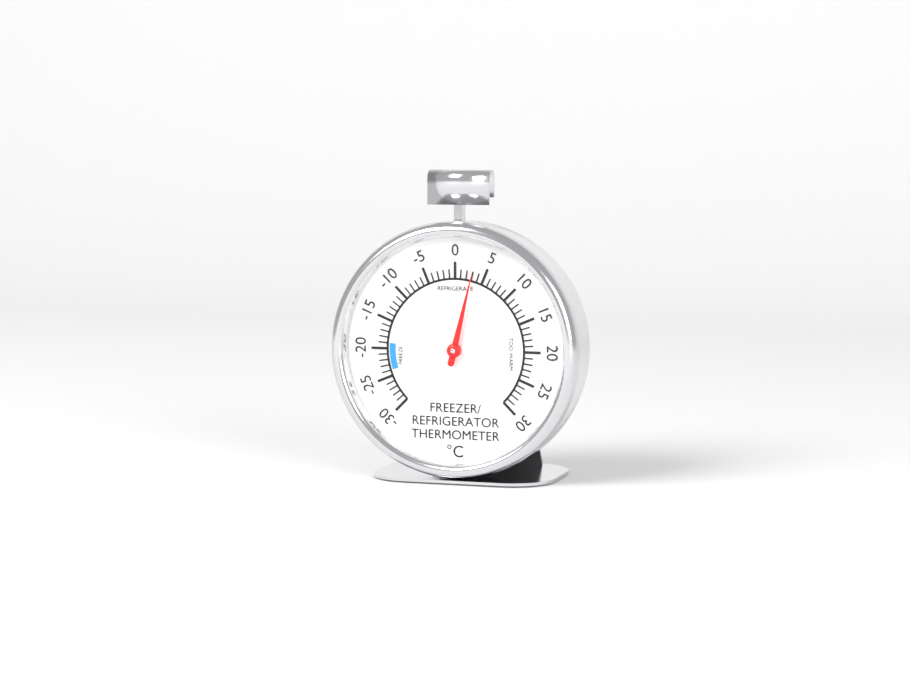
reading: 3 °C
